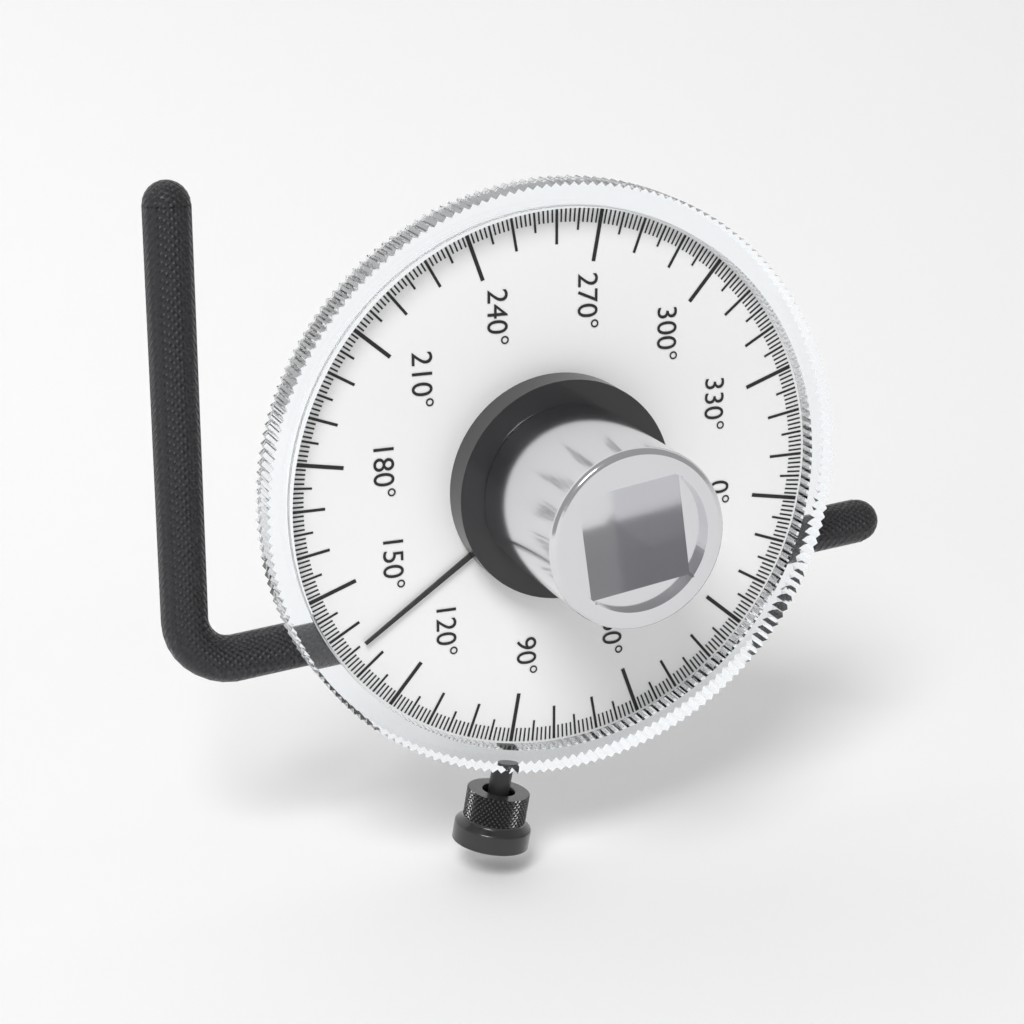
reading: 135 °
